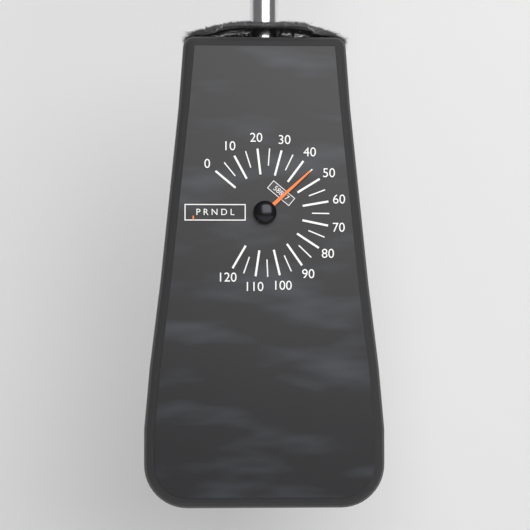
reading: 45 (no unit)
